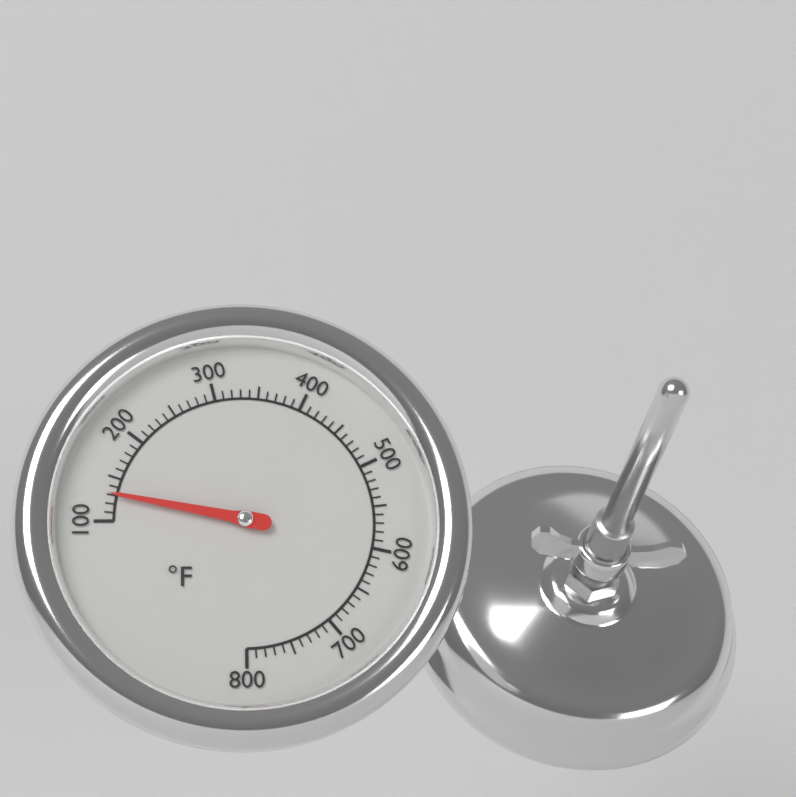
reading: 130 °F
